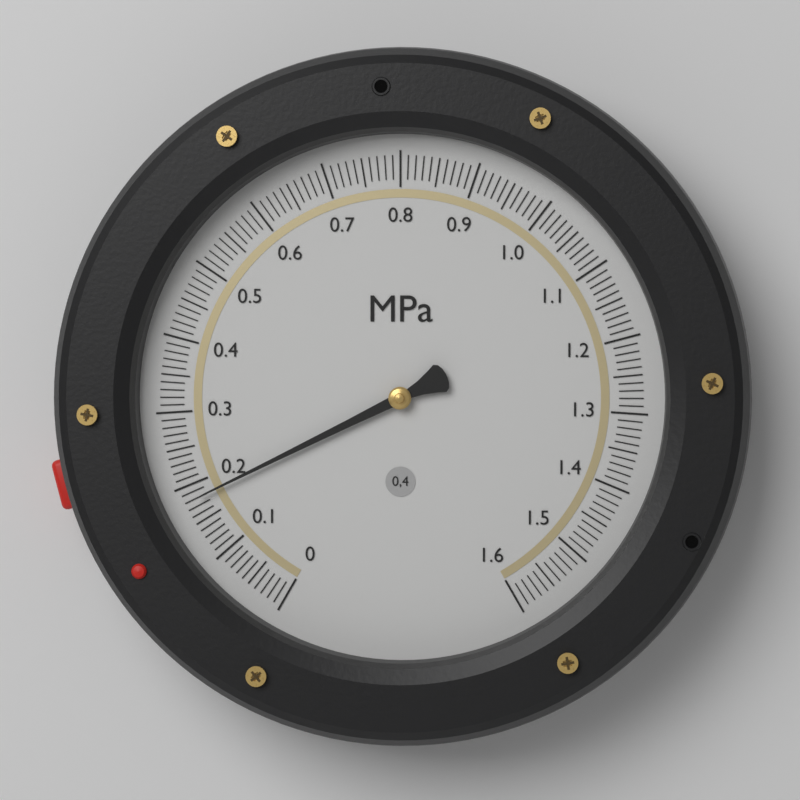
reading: 0.18 MPa
